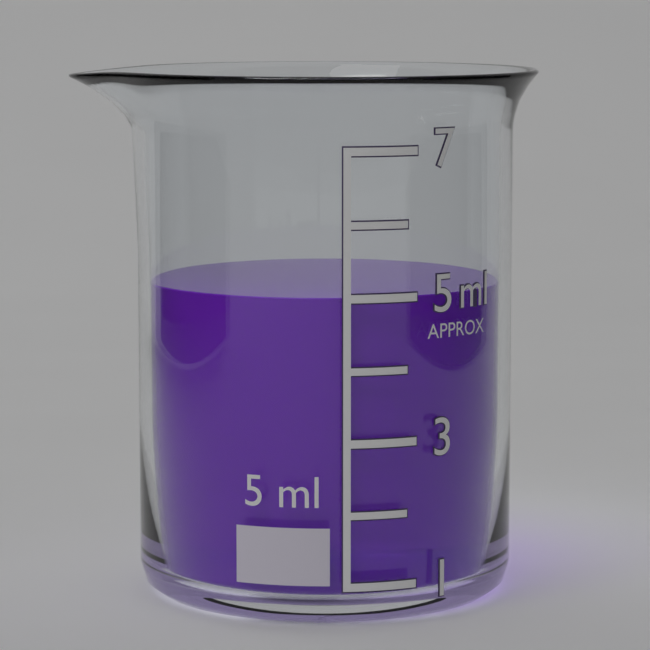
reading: 5 ml
